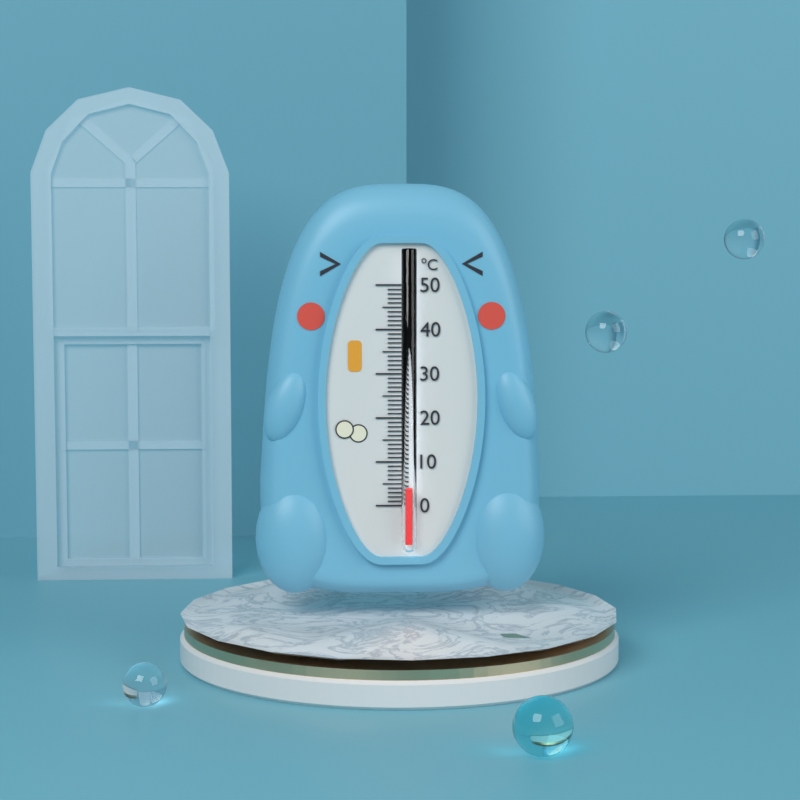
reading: 4 °C
